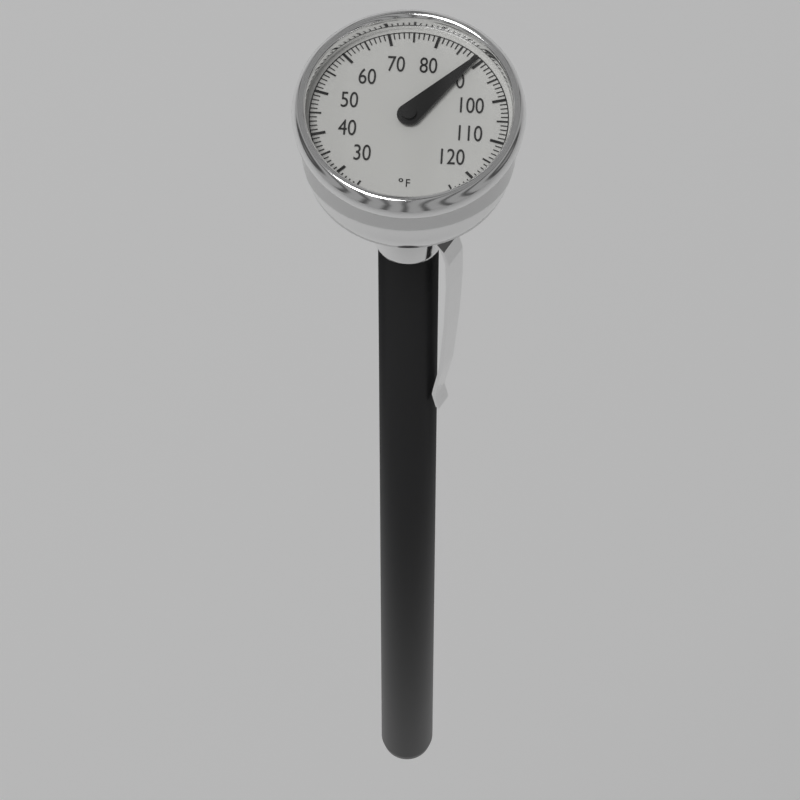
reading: 89 °F
